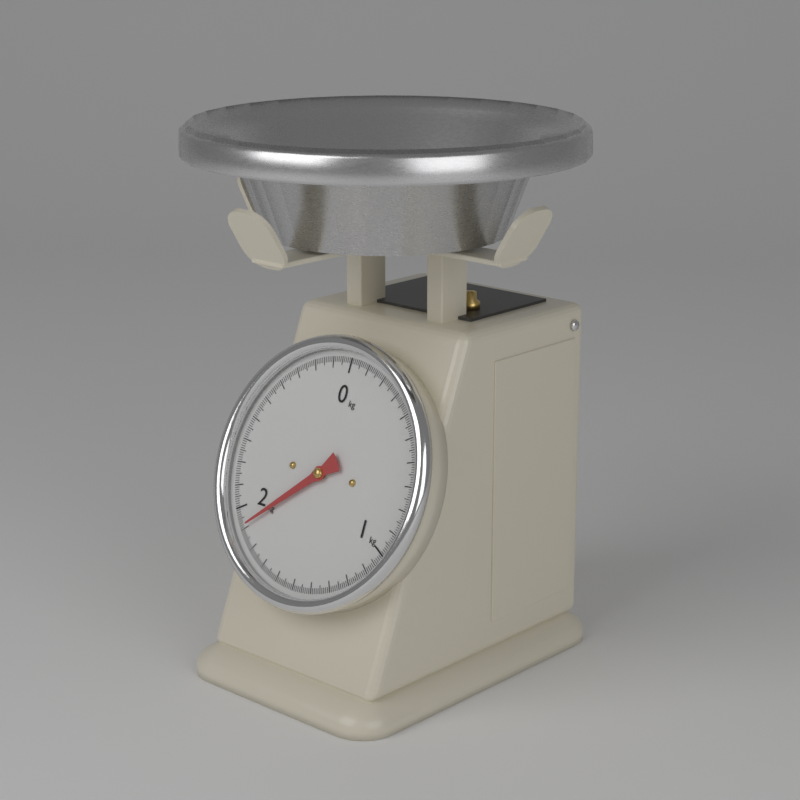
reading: 1.91 kg
